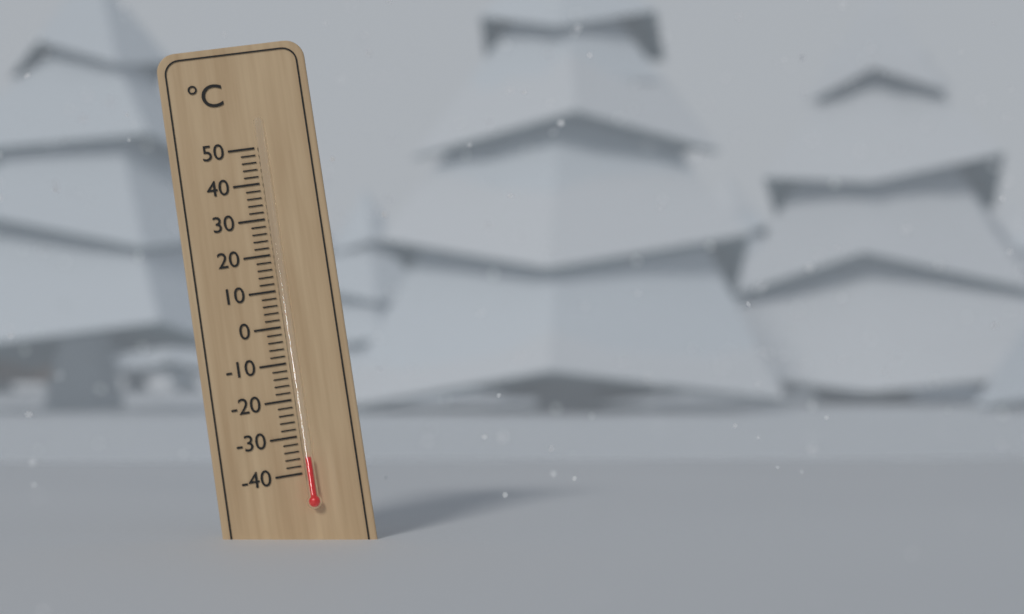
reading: -36 °C
